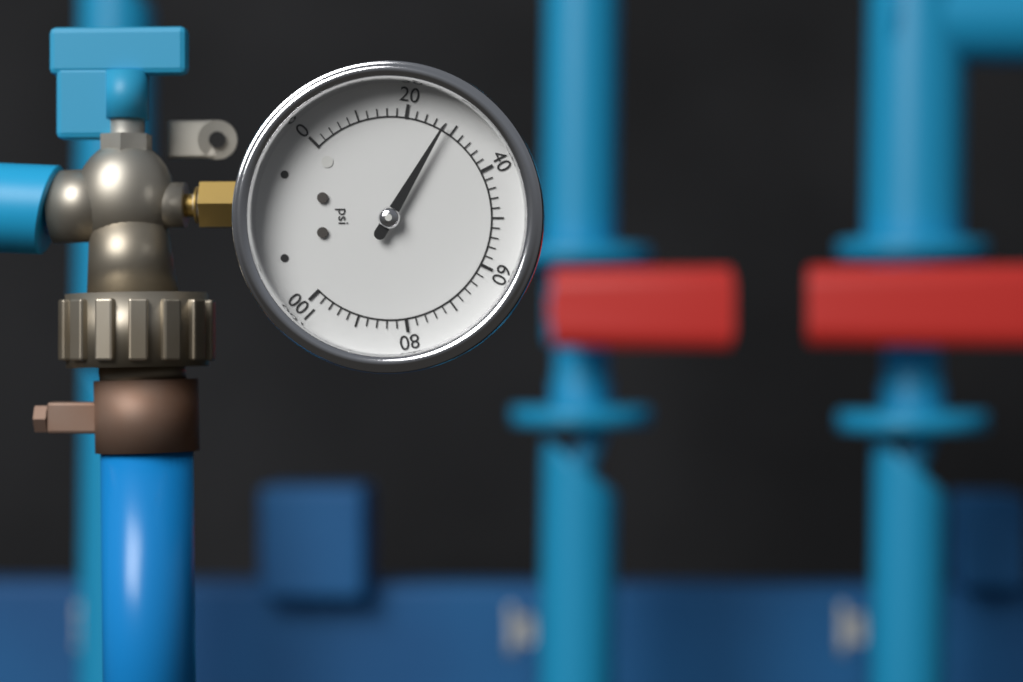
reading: 28 psi
